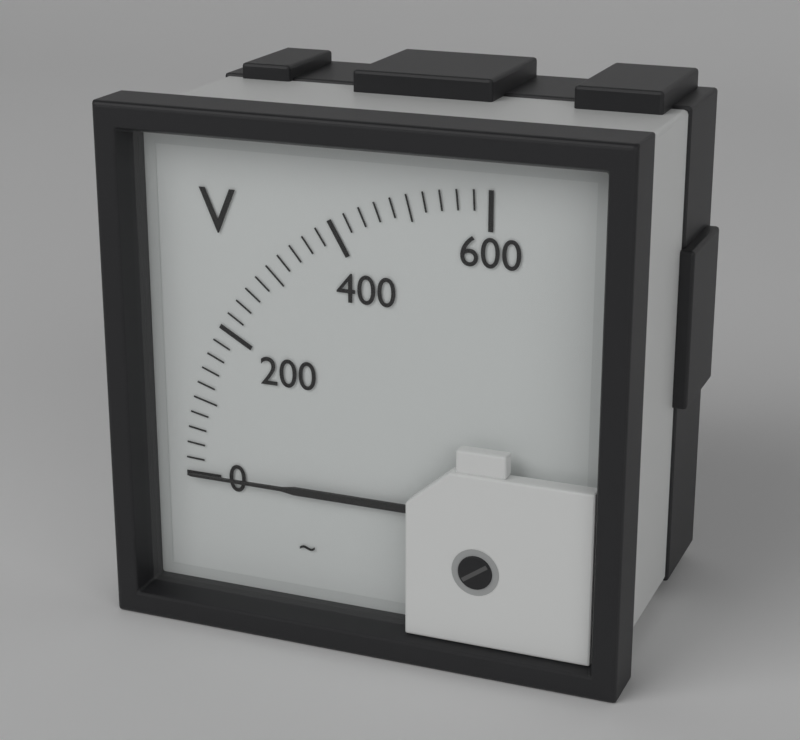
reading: 0 V
